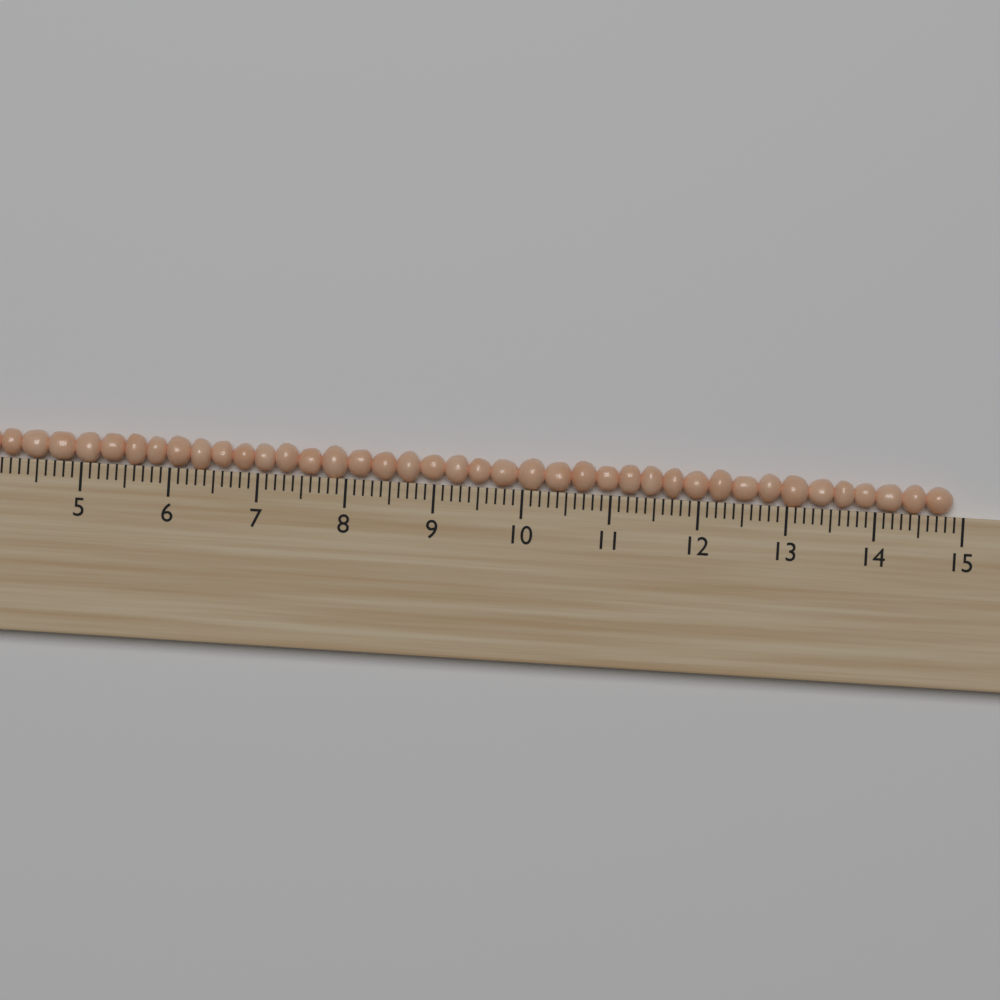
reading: 14.9 (no unit)
